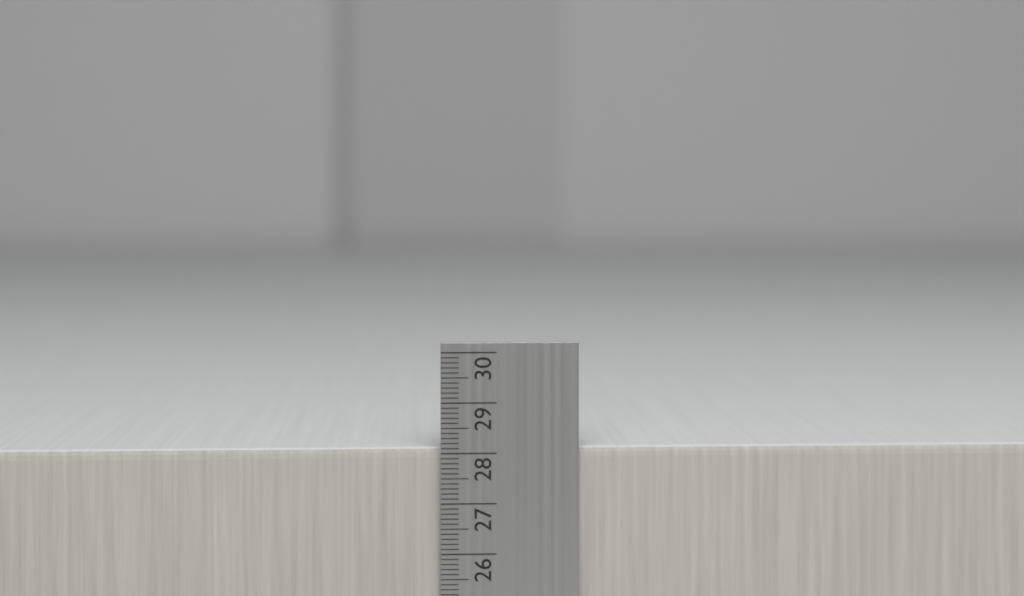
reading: 28.1 cm
